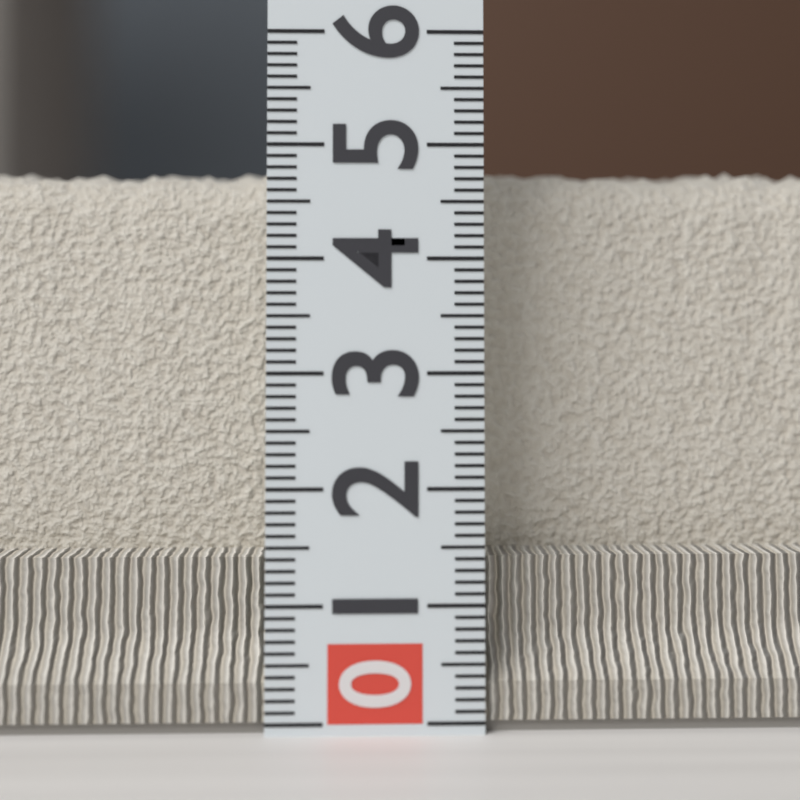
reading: 4.9 (no unit)
